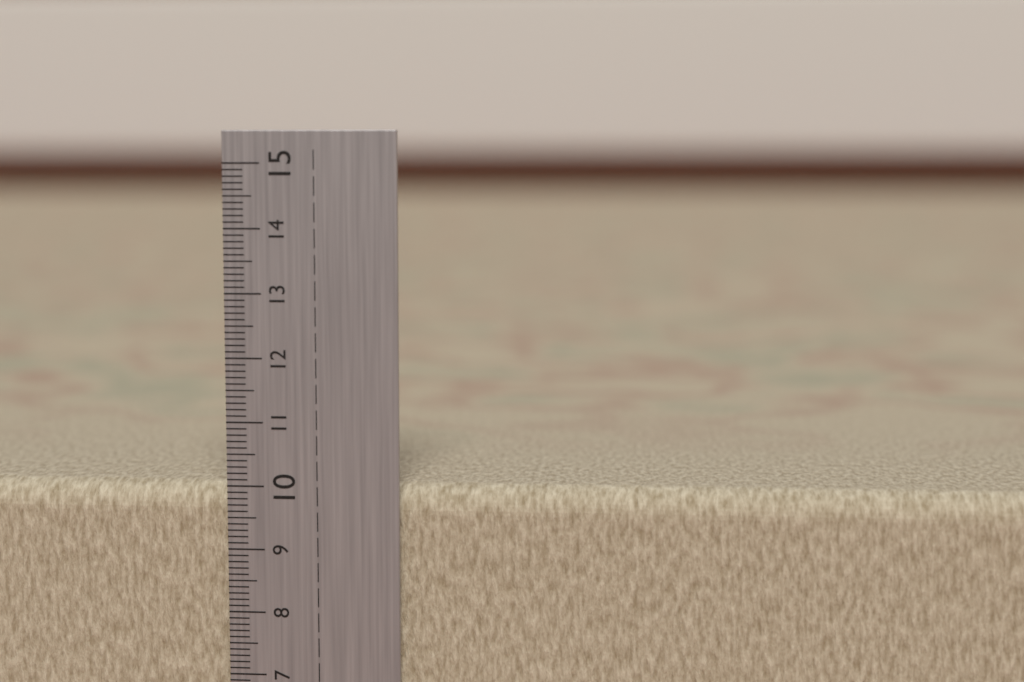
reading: 10.0 cm
